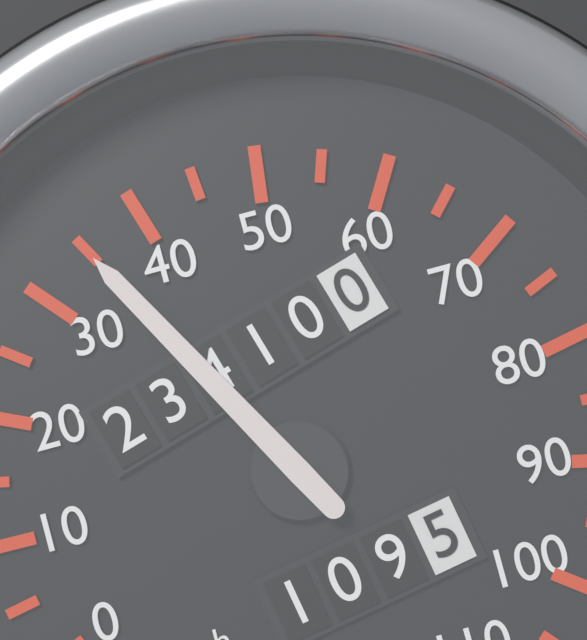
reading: 35 mph
